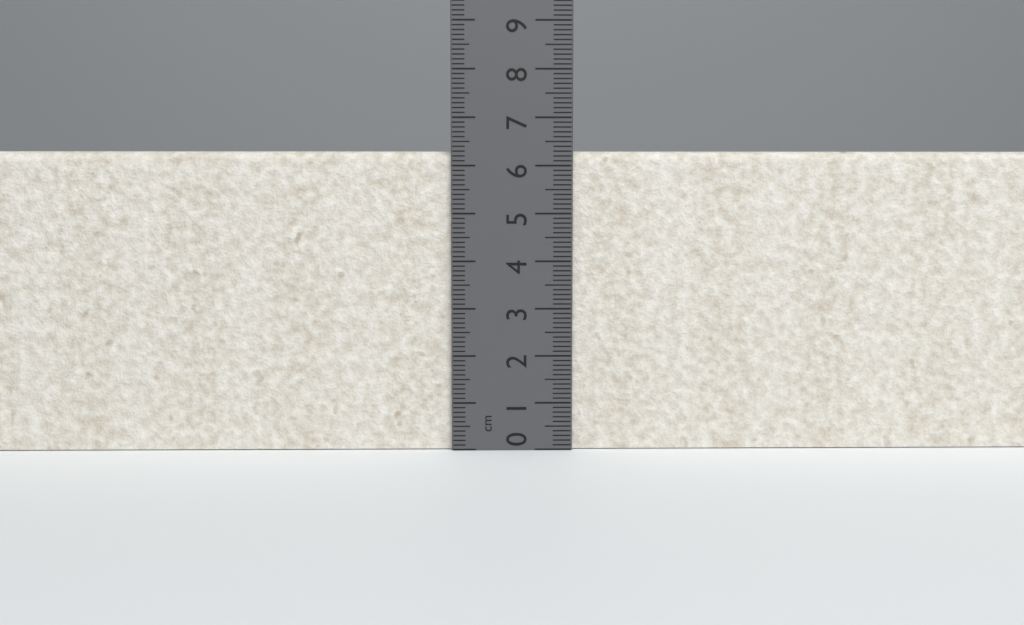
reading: 6.3 cm
